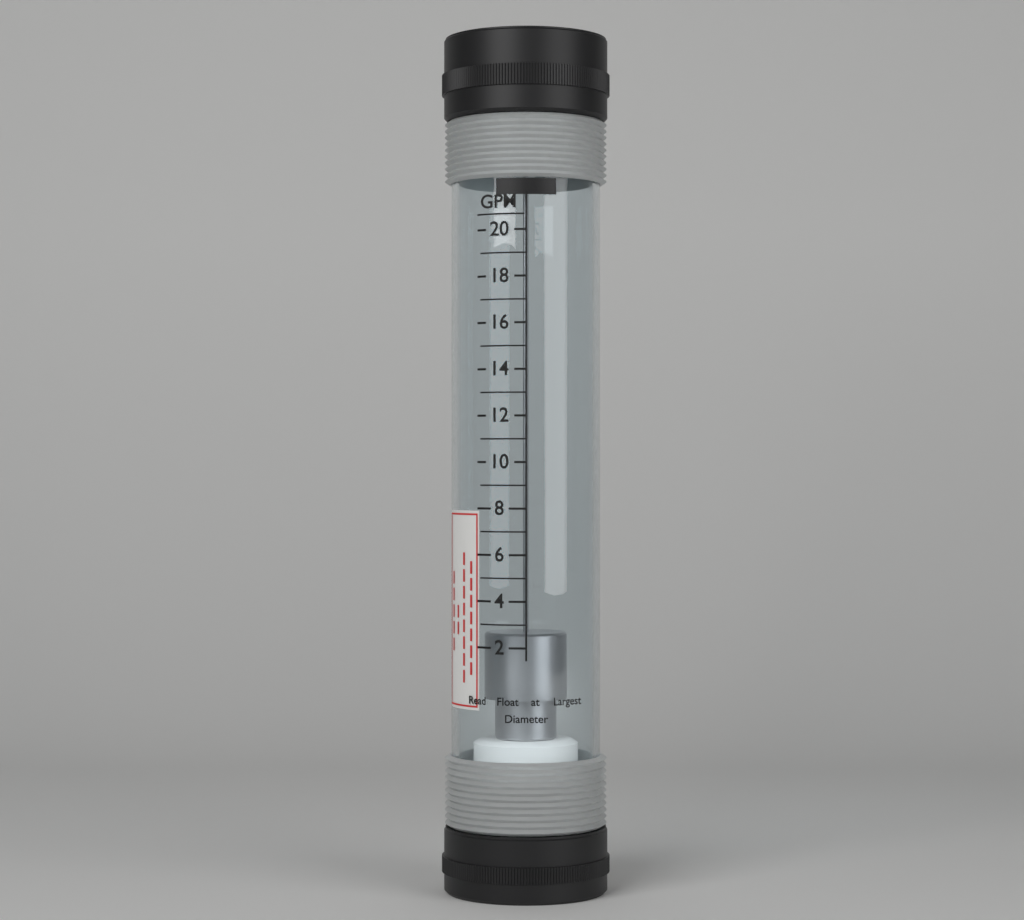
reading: 2.5 GPM
